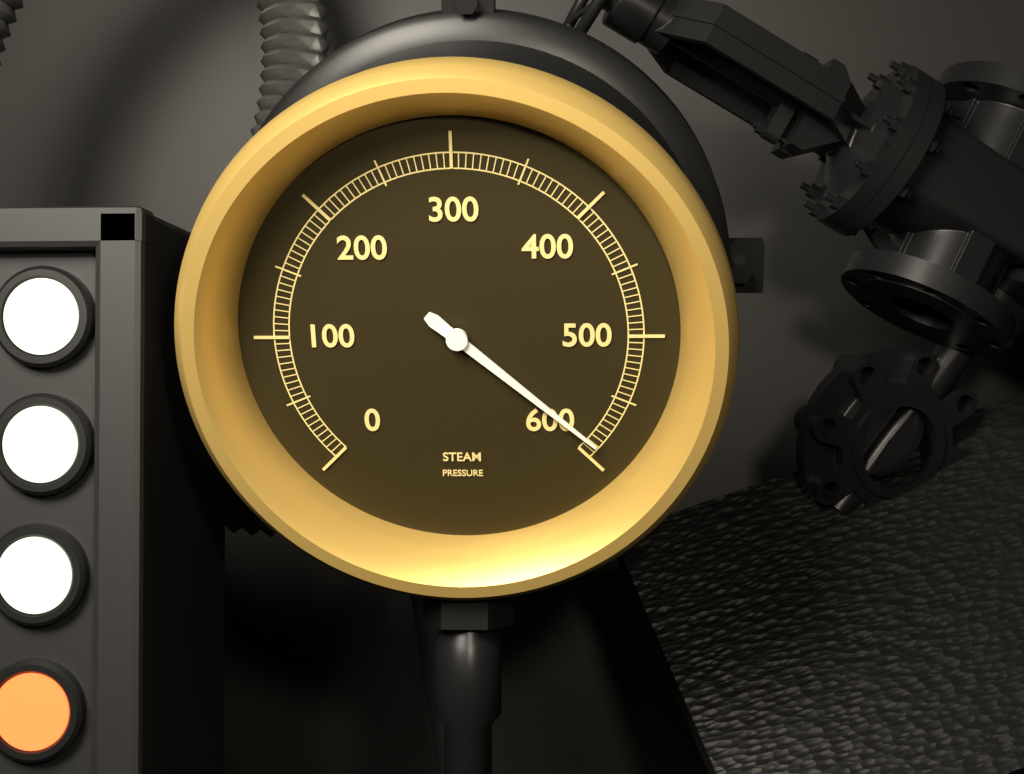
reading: 590 (no unit)
